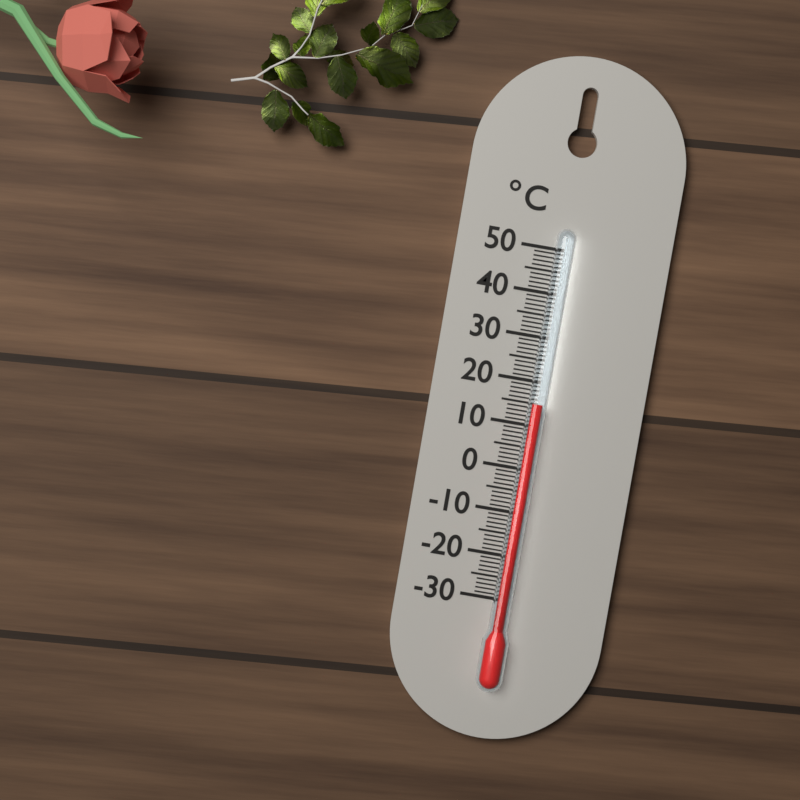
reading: 15 °C
